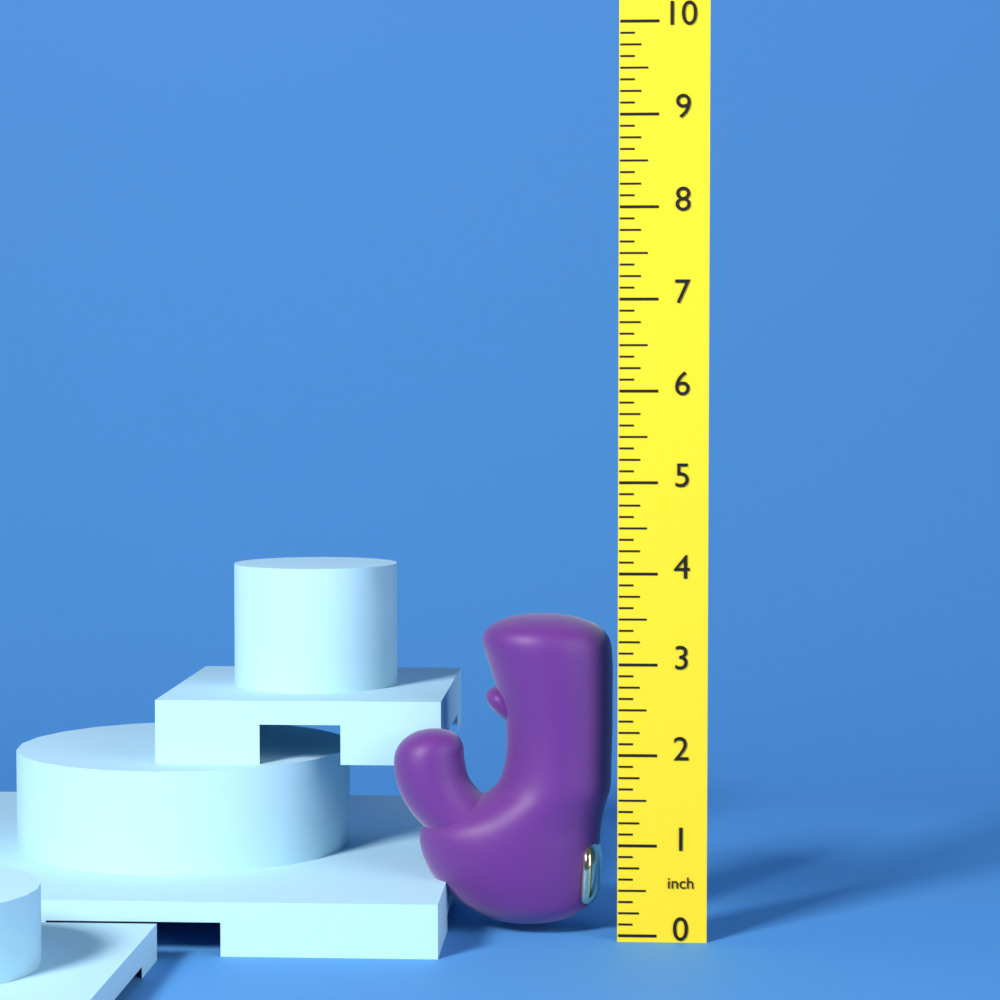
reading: 3.500 inch
